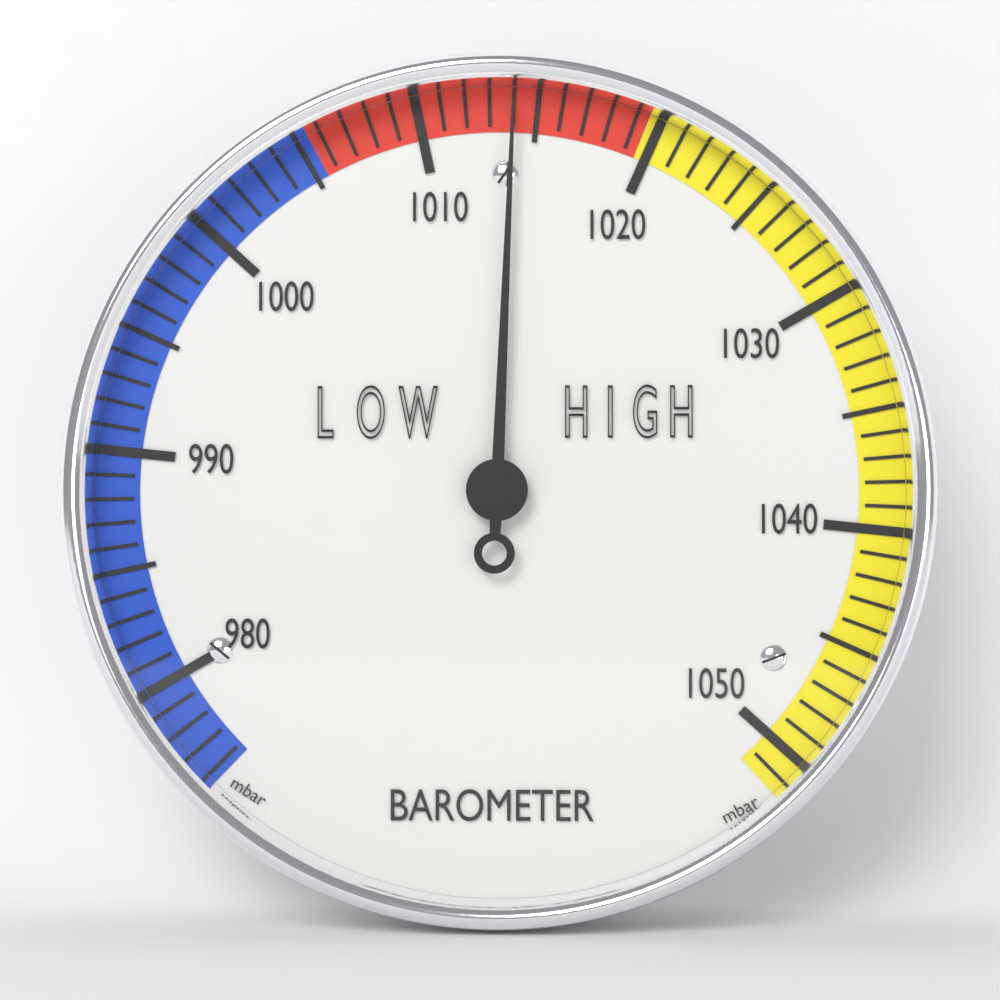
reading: 1014 mbar
